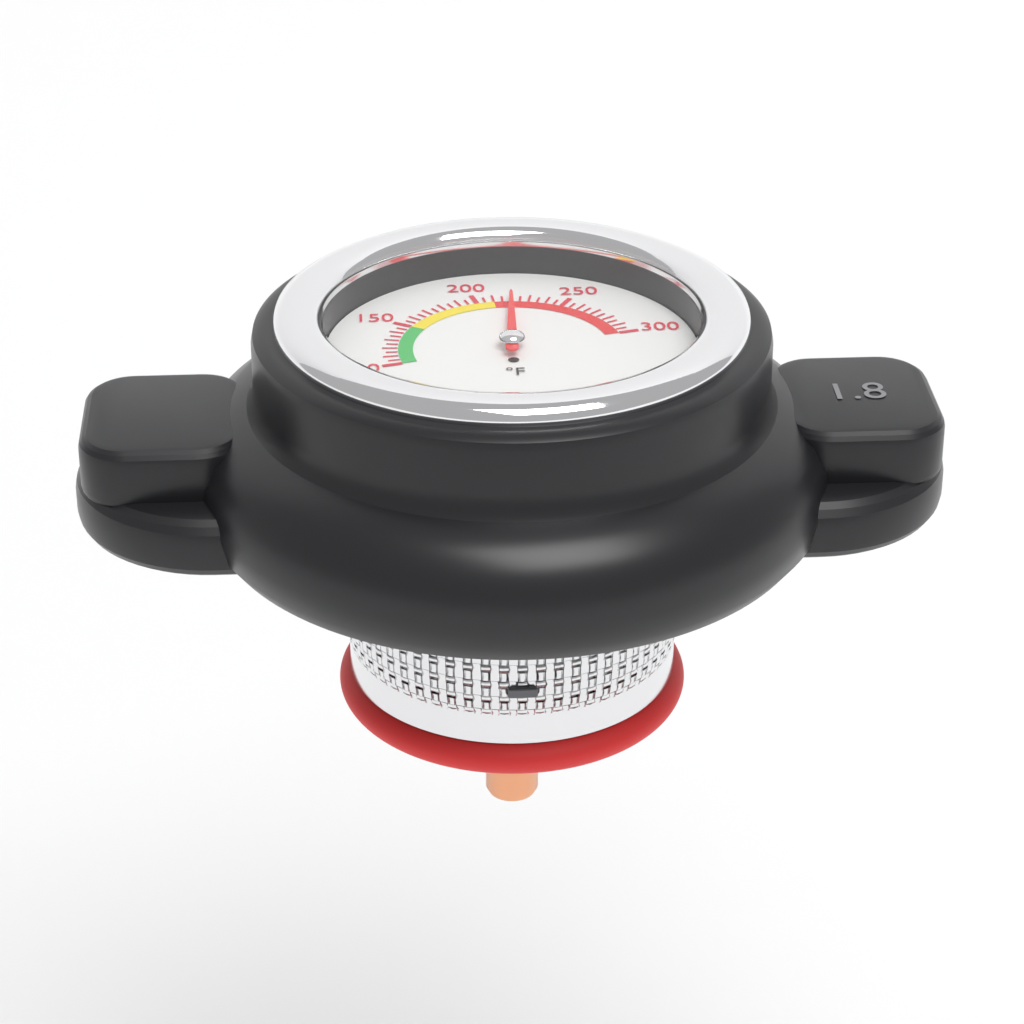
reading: 220 °F
